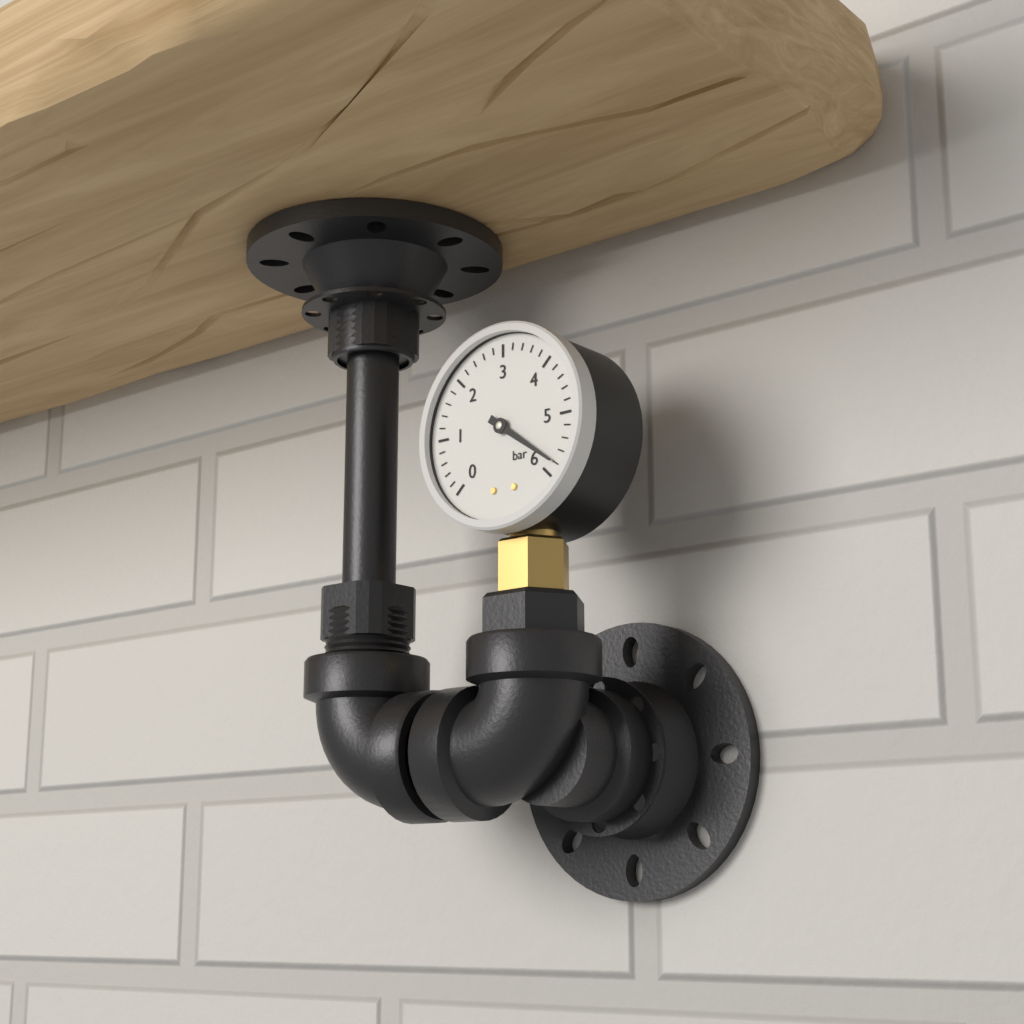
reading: 5.8 bar
